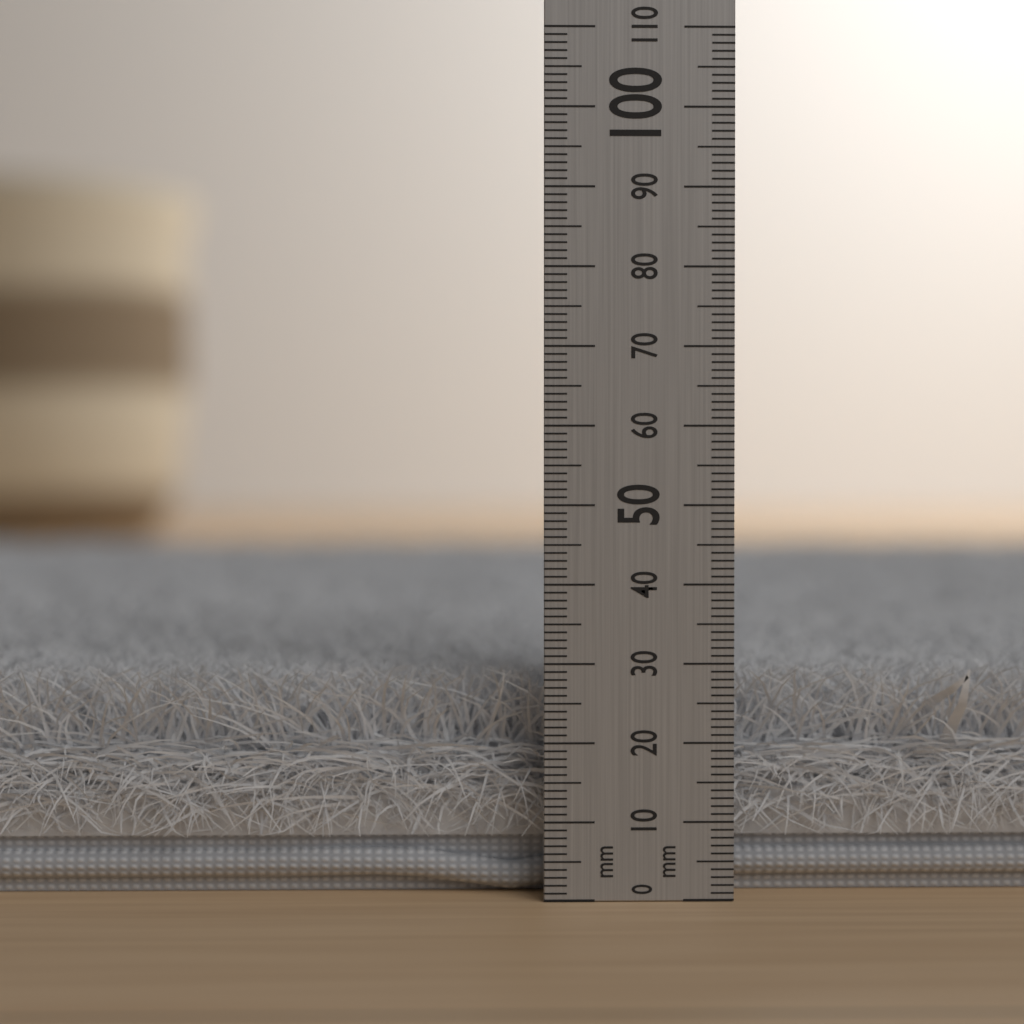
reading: 29 mm
